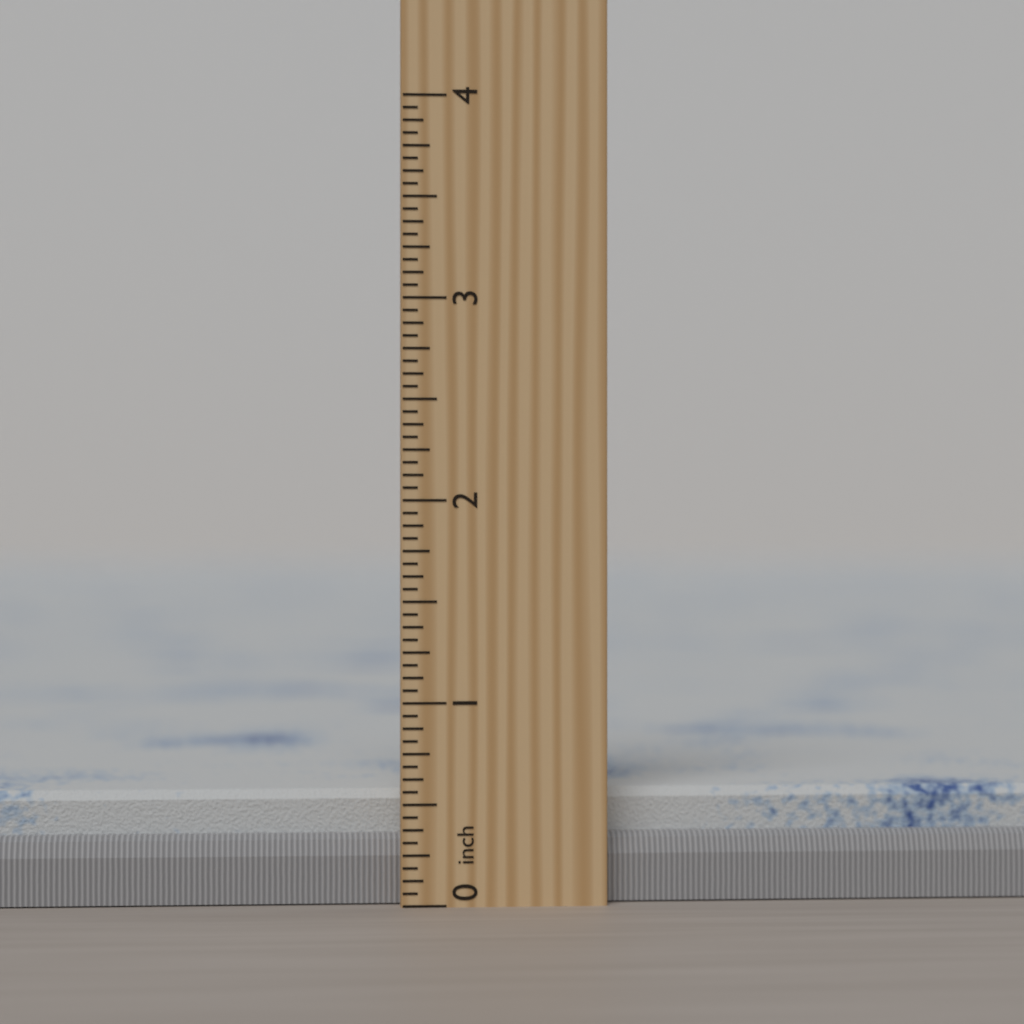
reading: 0.5625 inch
